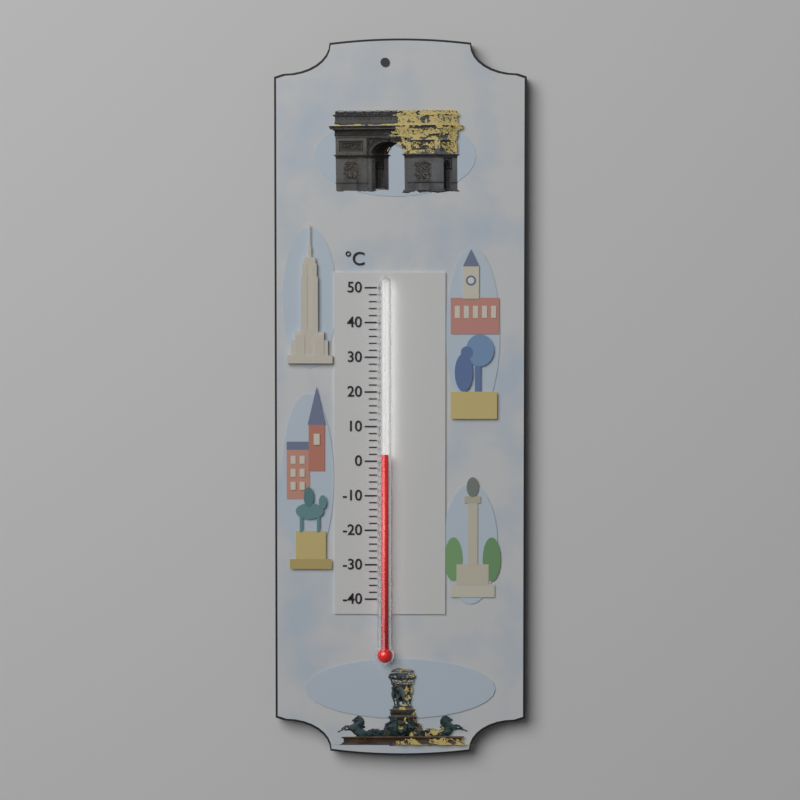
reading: 2 °C
